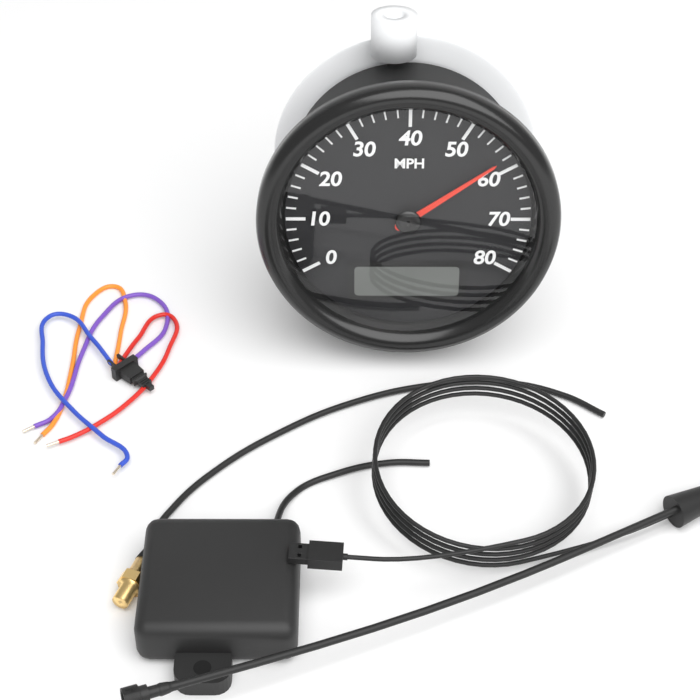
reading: 58 MPH
